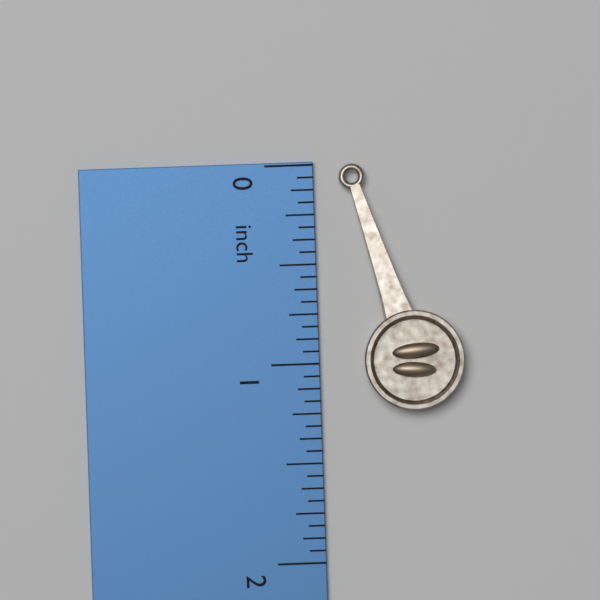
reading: 1.2500 inch
